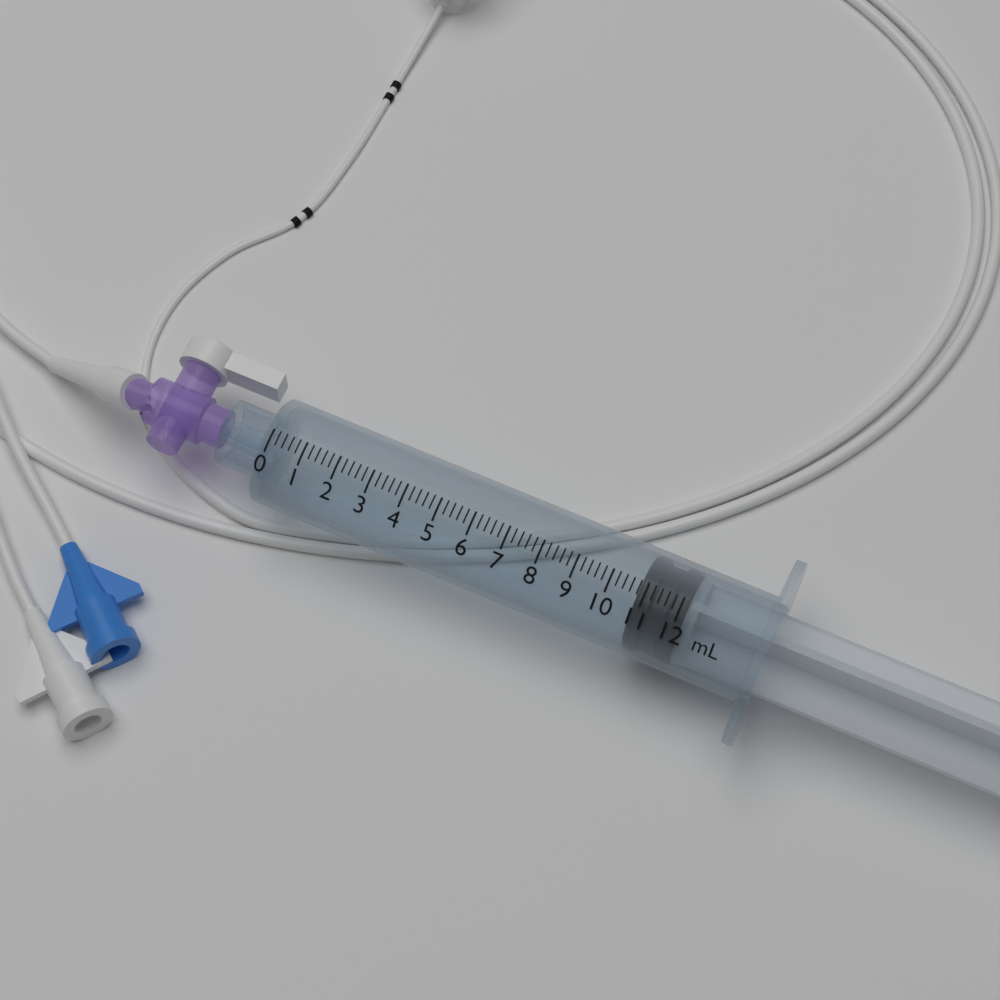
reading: 10.8 mL
